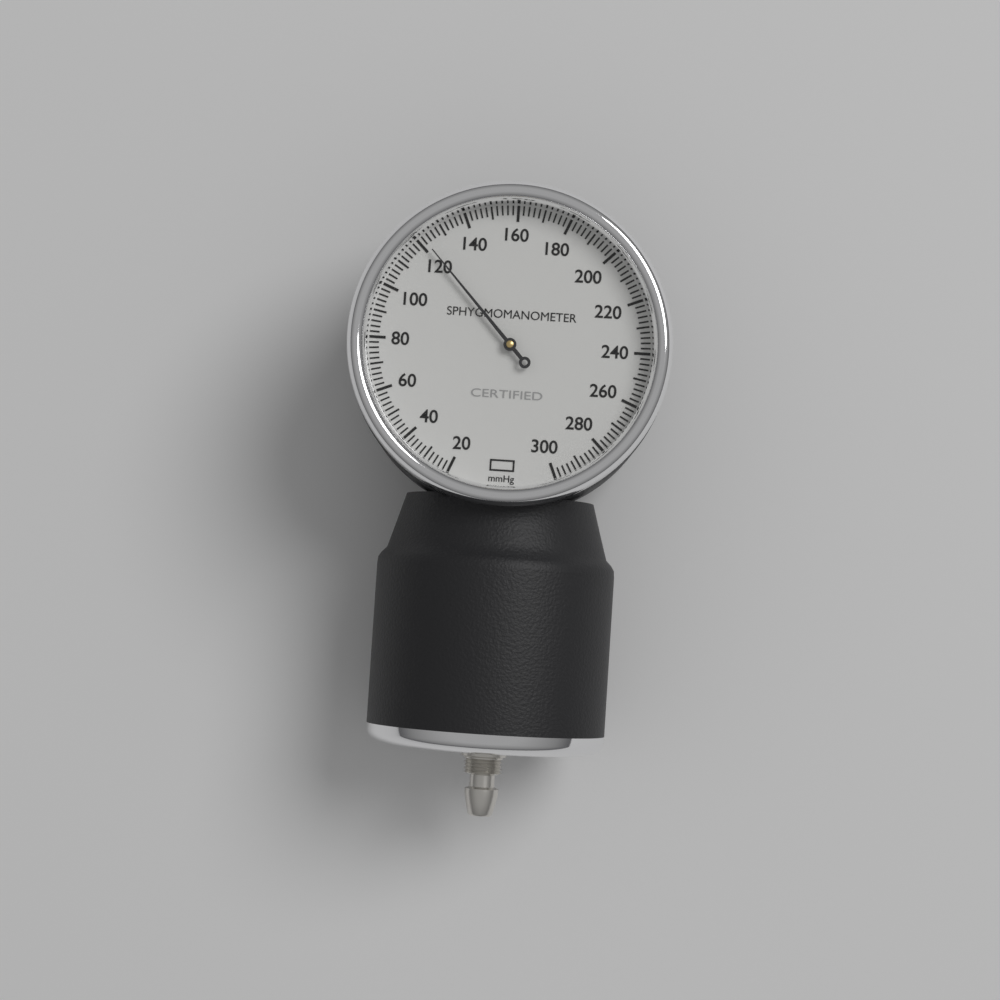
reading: 122 mmHg
